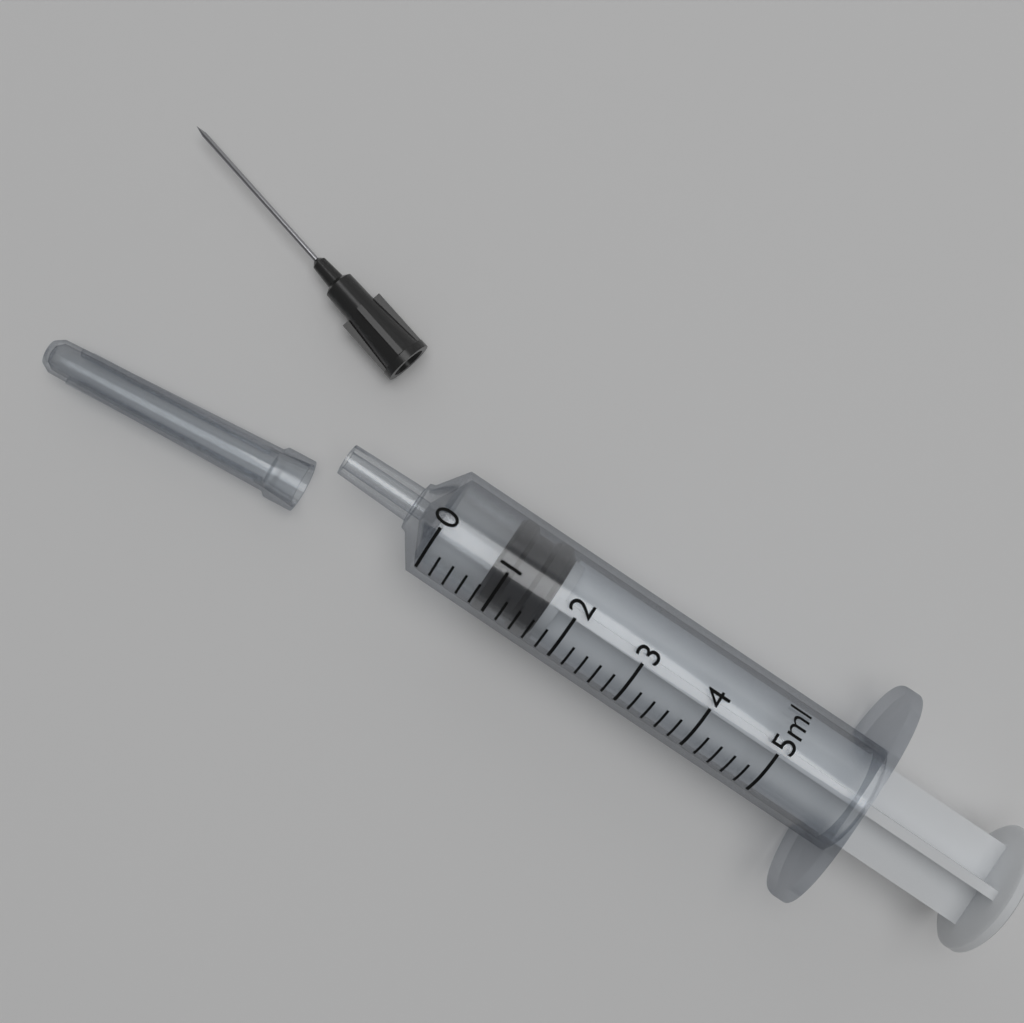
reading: 0.8 ml
